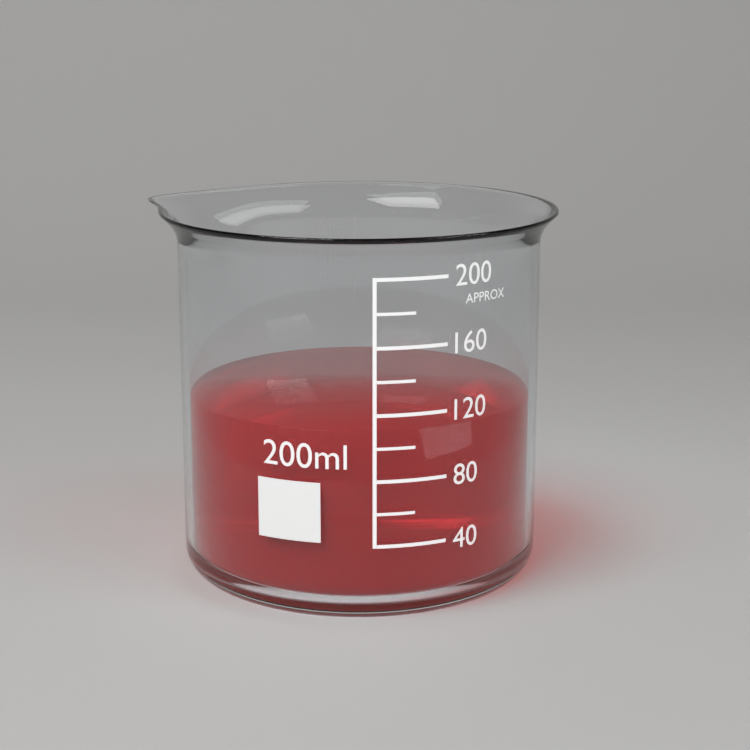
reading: 110 ml
